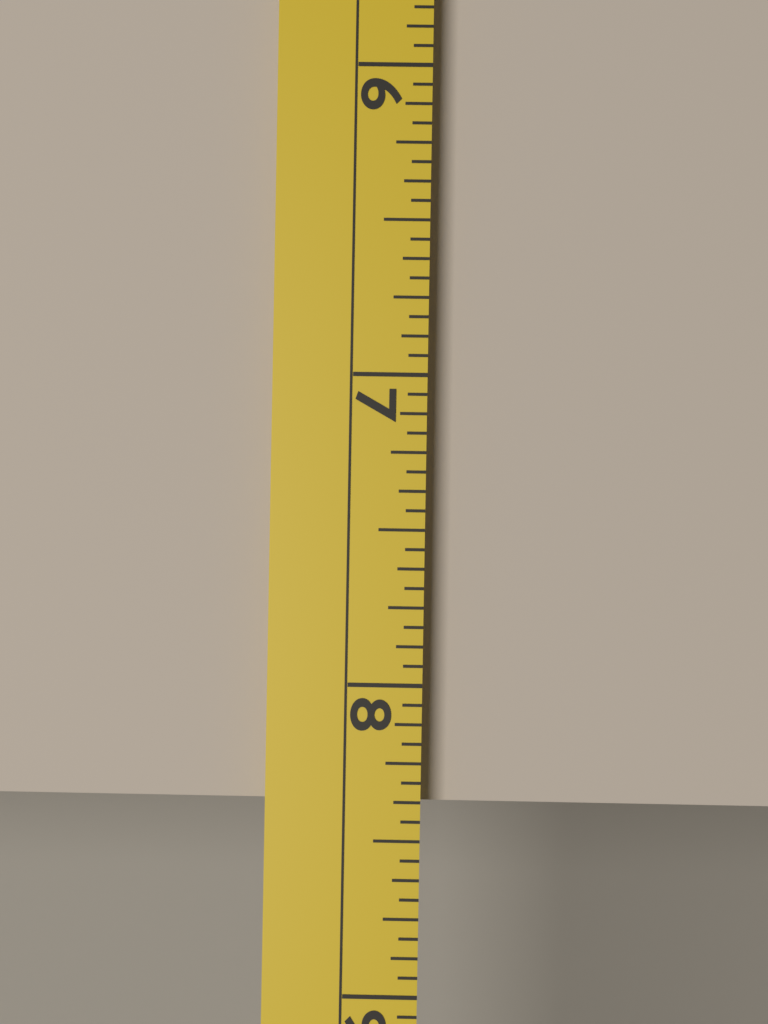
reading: 8.3750 (no unit)
